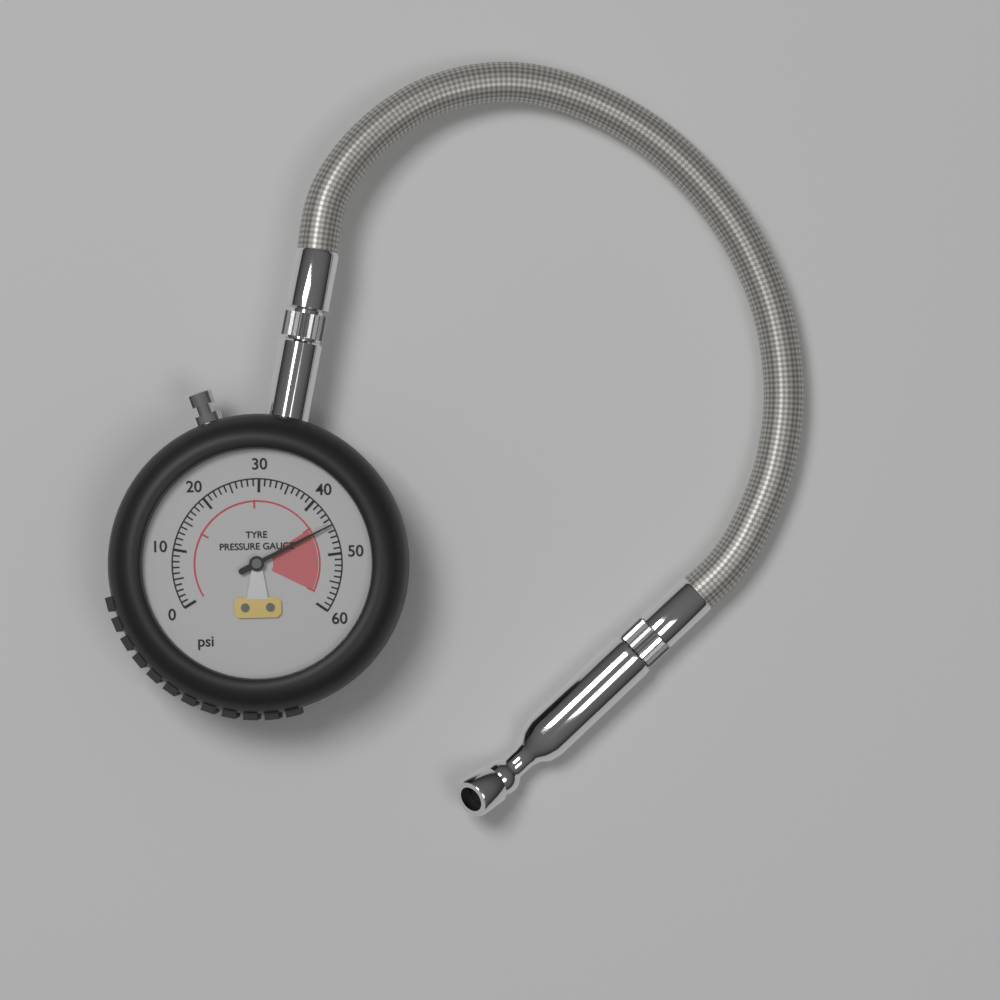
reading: 45 psi
